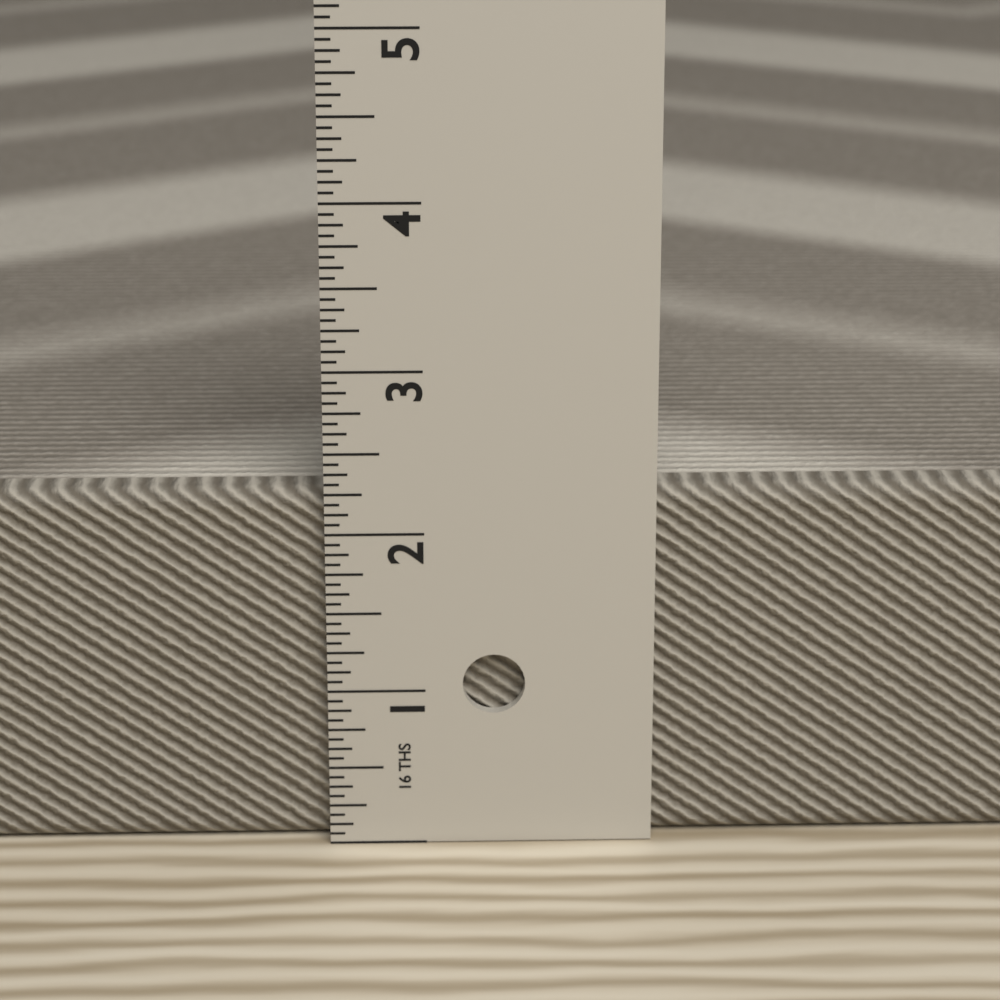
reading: 2.2500 in
